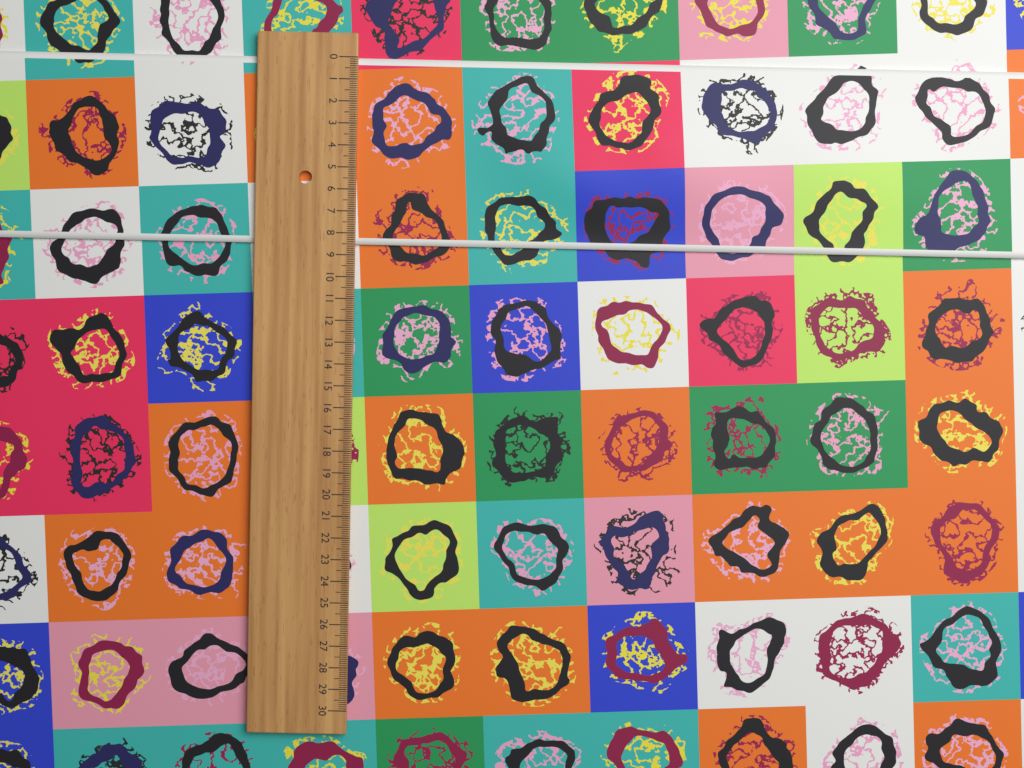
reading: 8.5 (no unit)
